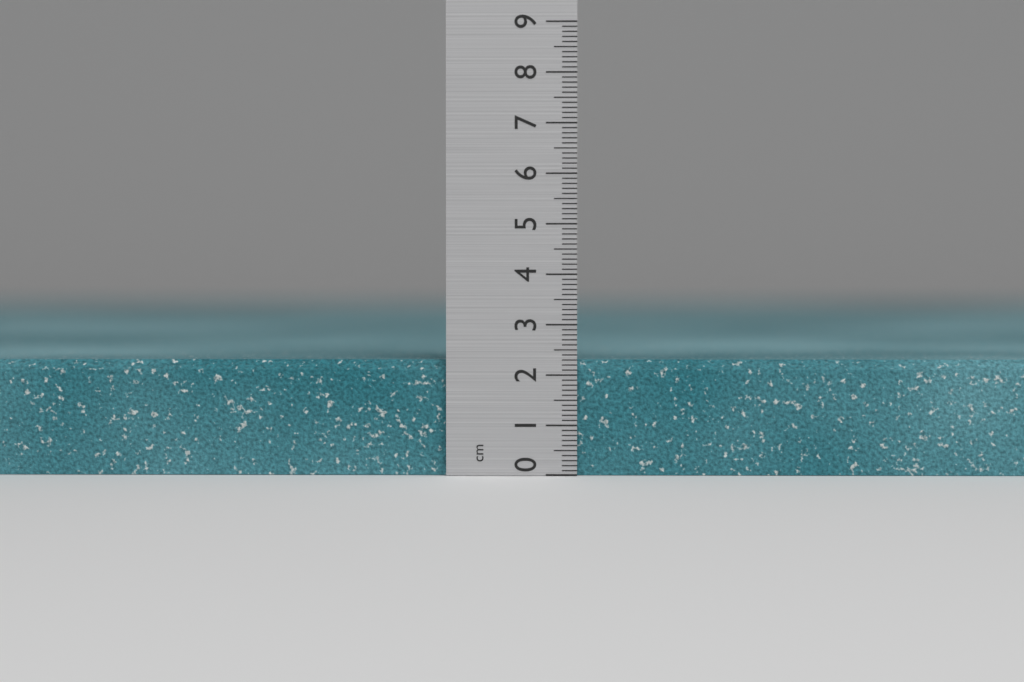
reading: 2.3 cm
